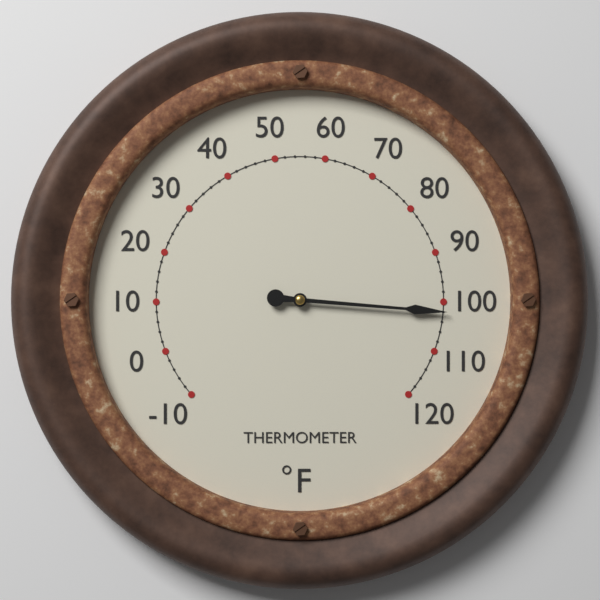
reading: 102 °F
